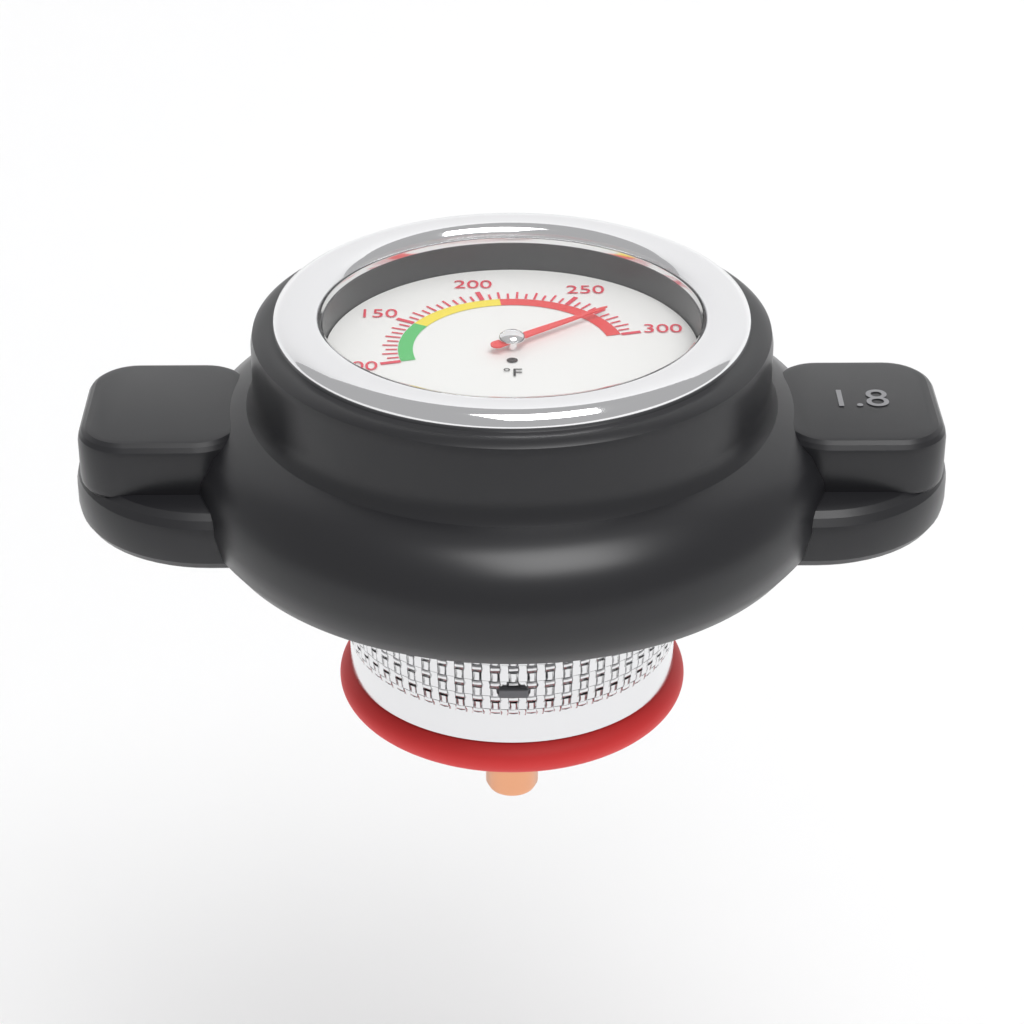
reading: 275 °F
